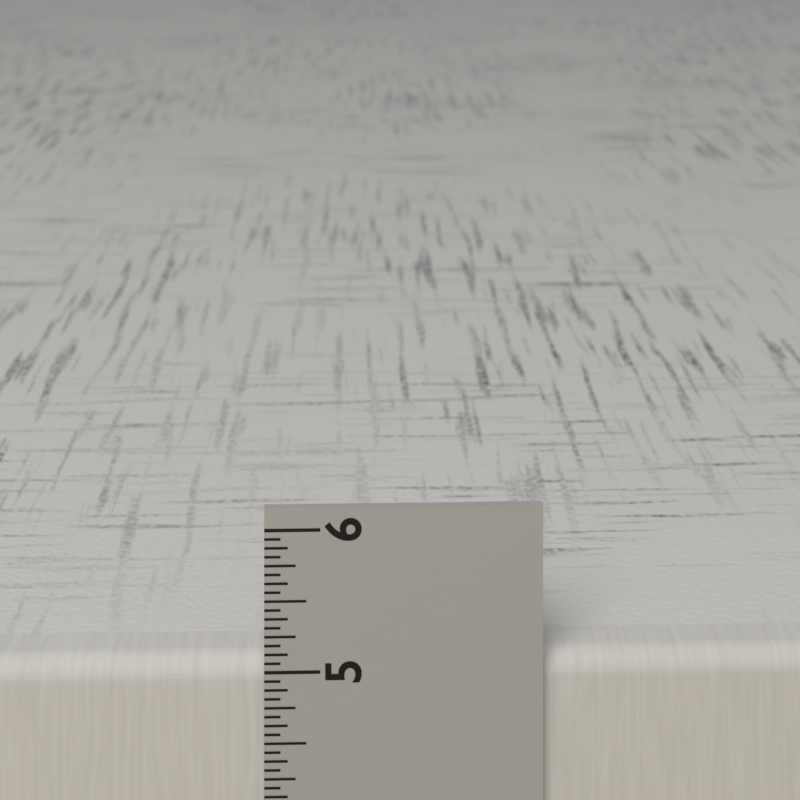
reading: 5.0625 in
